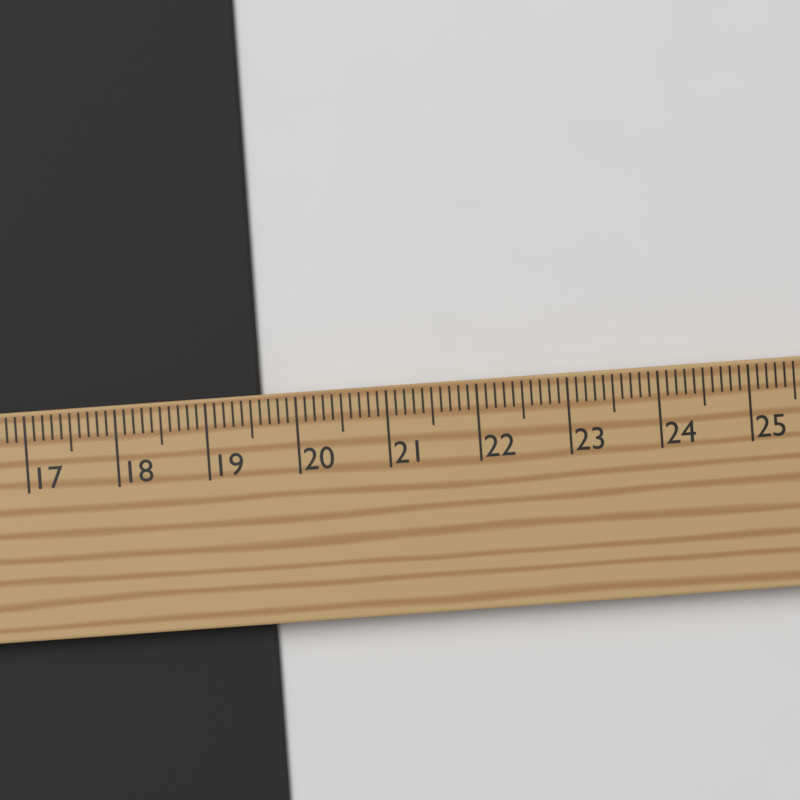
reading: 19.6 cm
